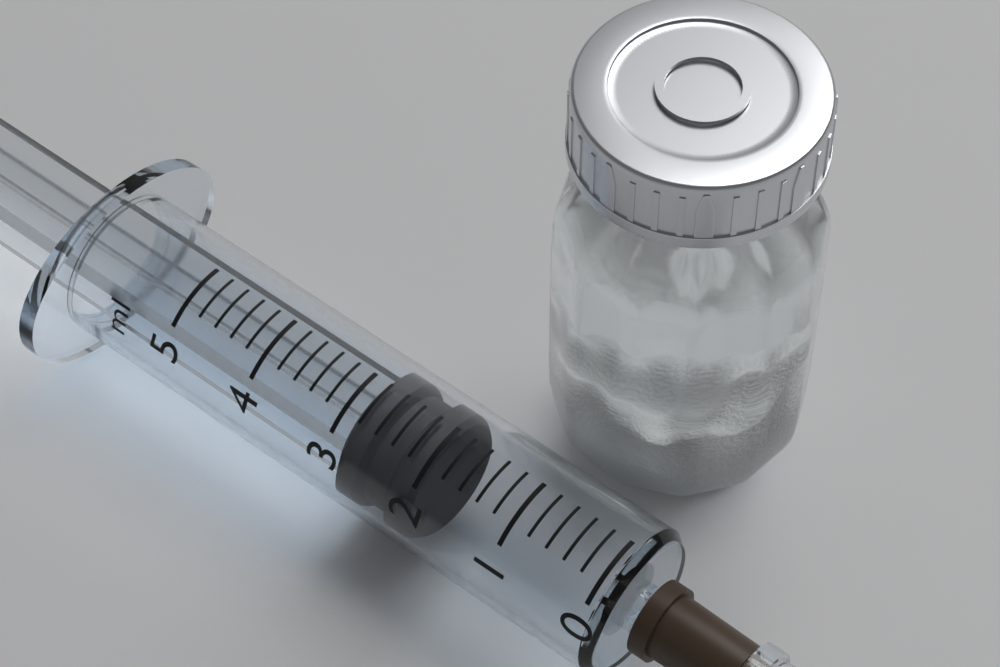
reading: 2.0 ml
